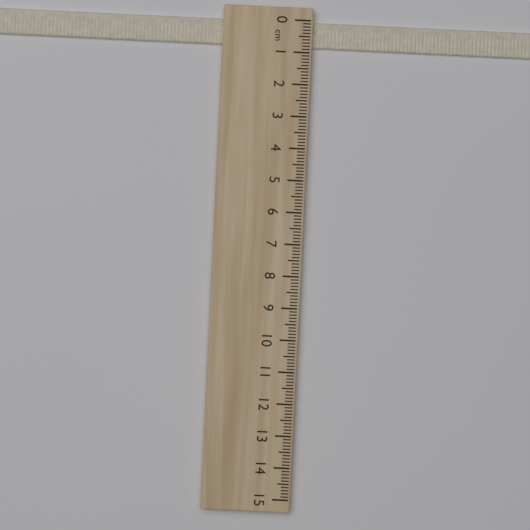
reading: 0.8 cm
